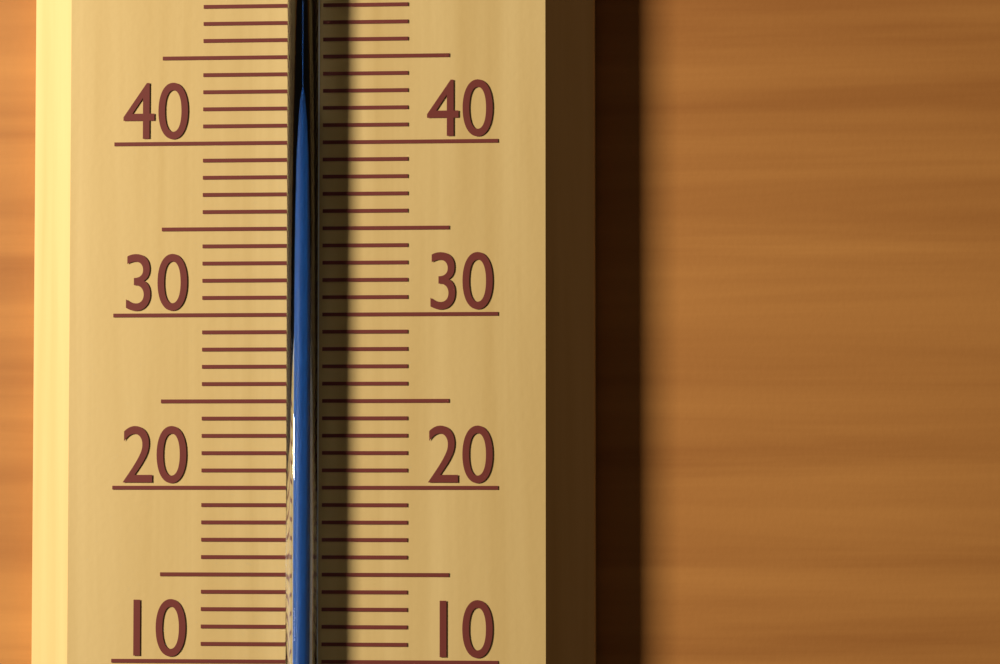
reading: 42 °C
